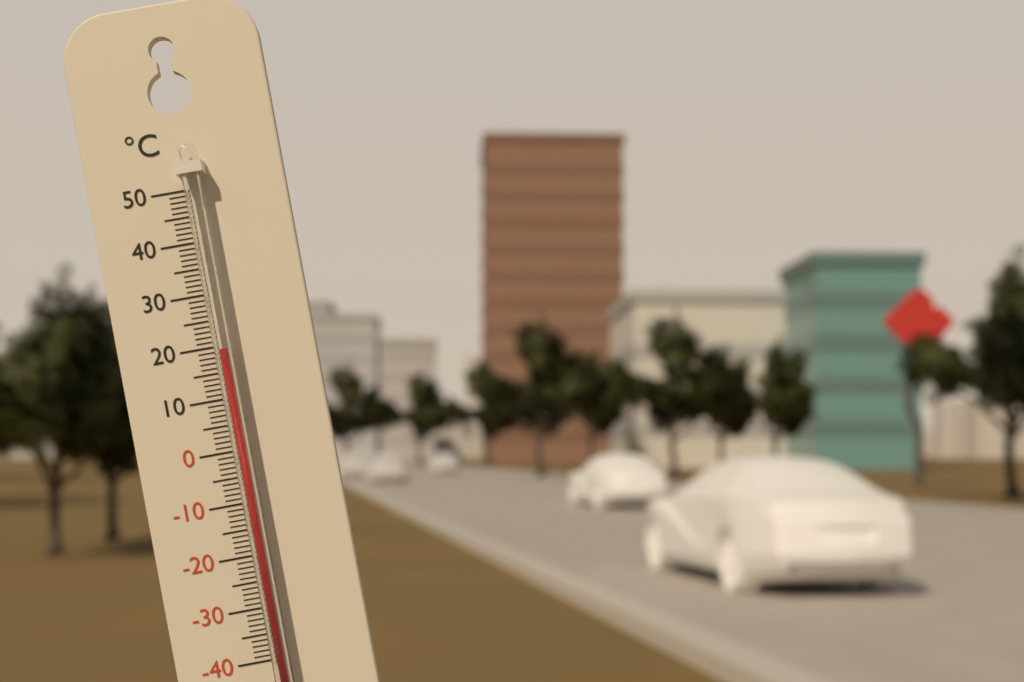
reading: 19 °C
